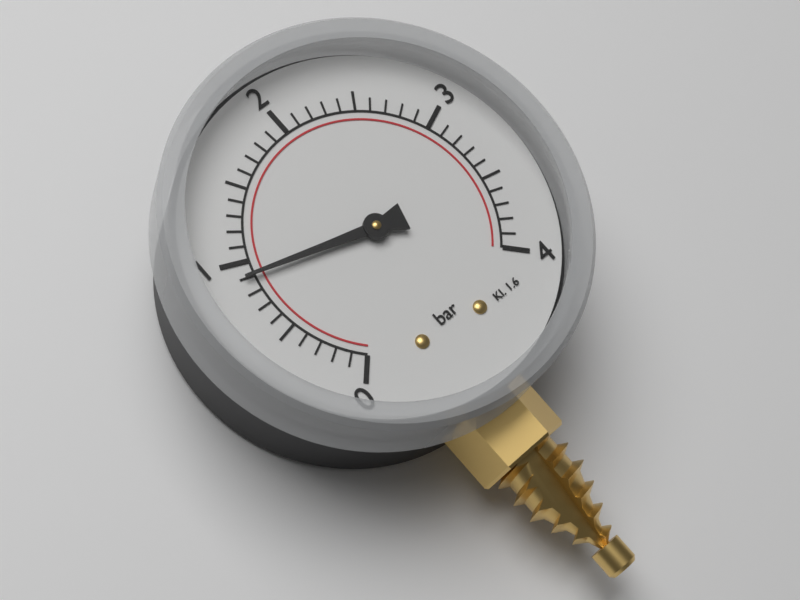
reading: 0.9 bar
